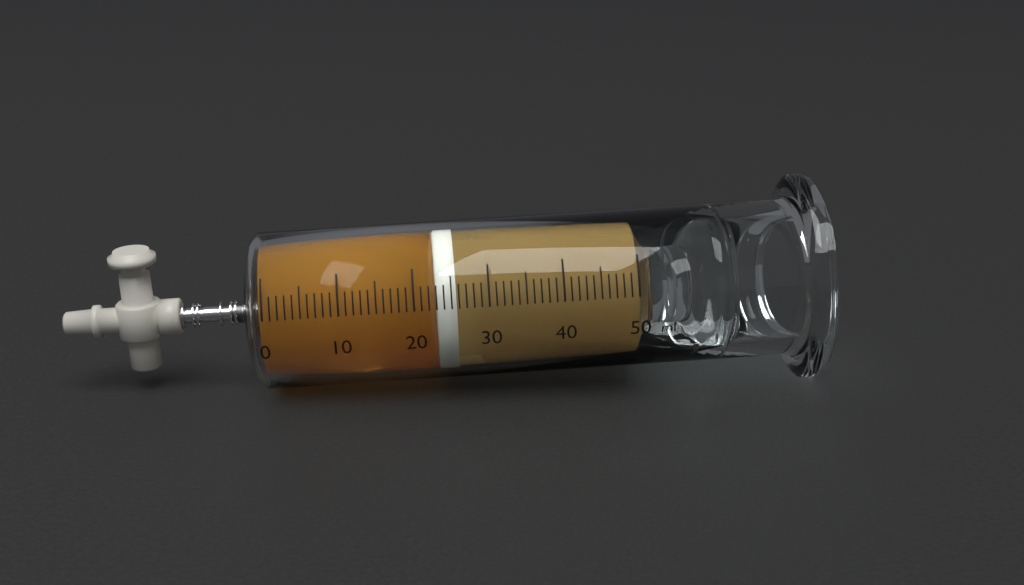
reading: 23 ml
